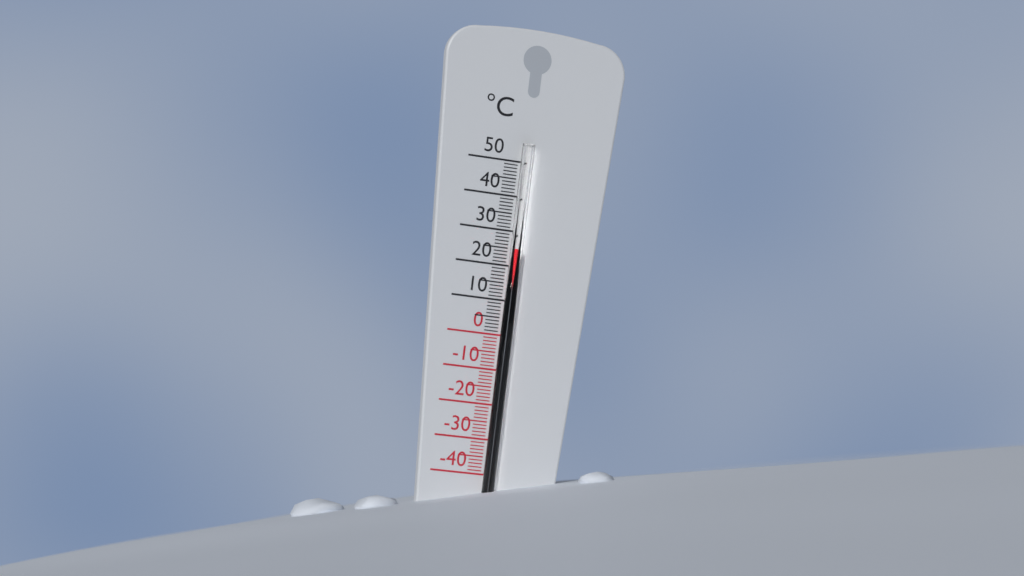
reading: 25 °C
